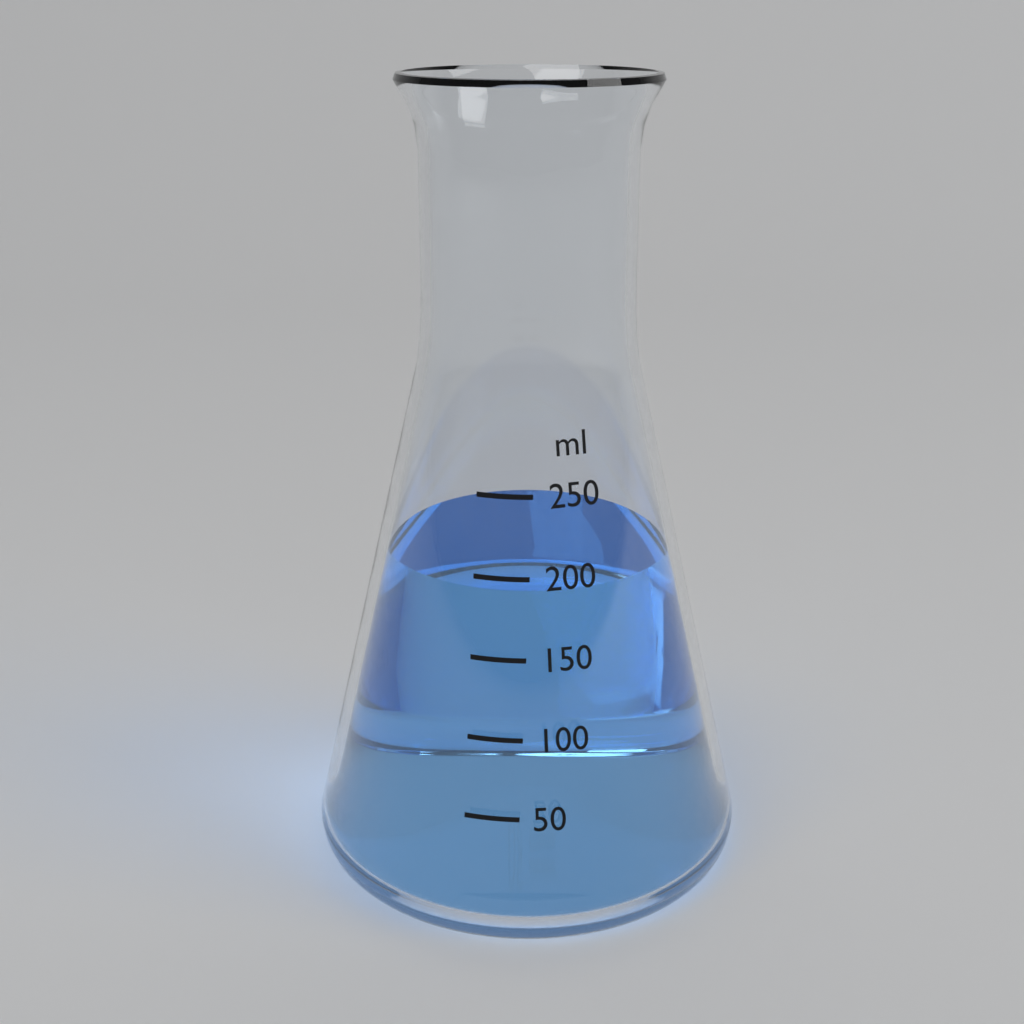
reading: 190 ml
